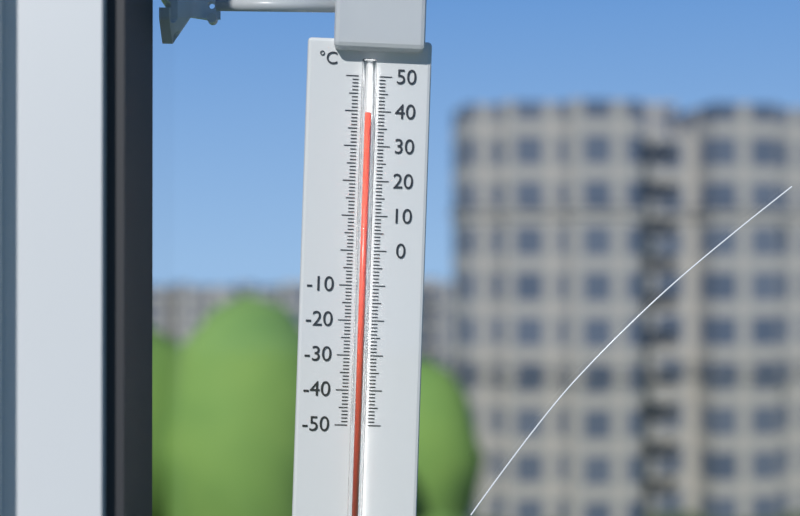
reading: 39 °C
